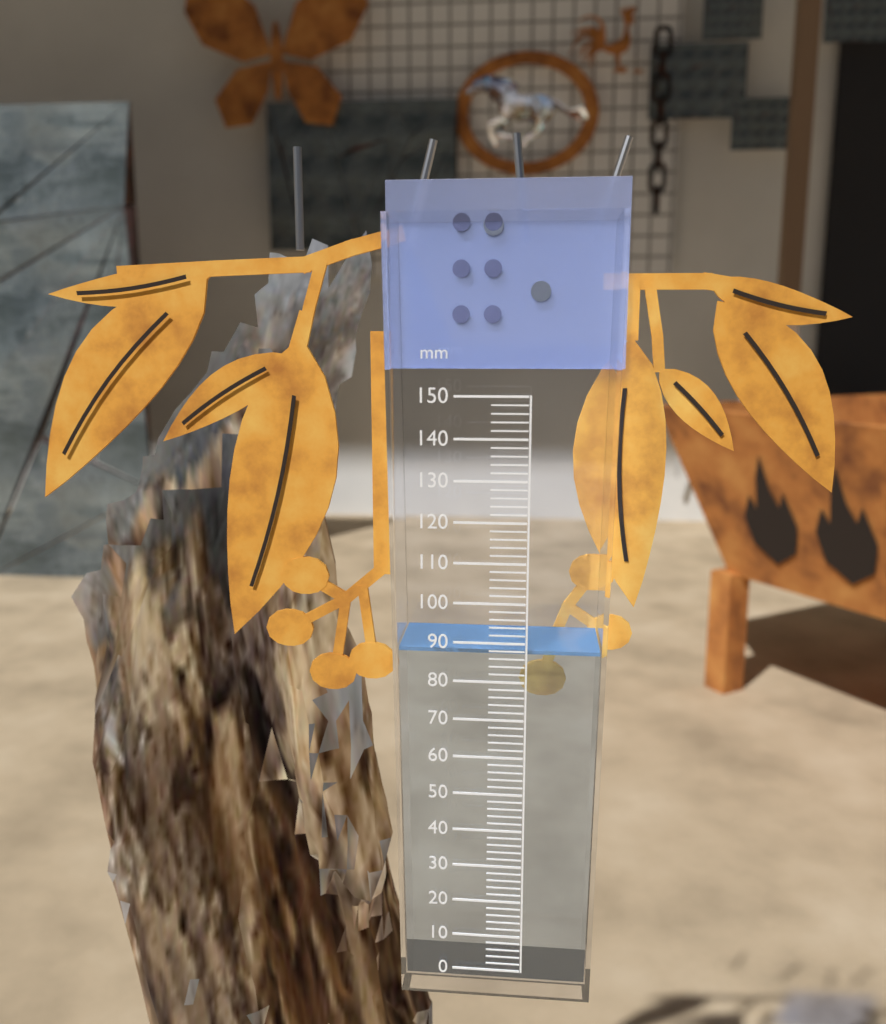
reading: 88 mm
